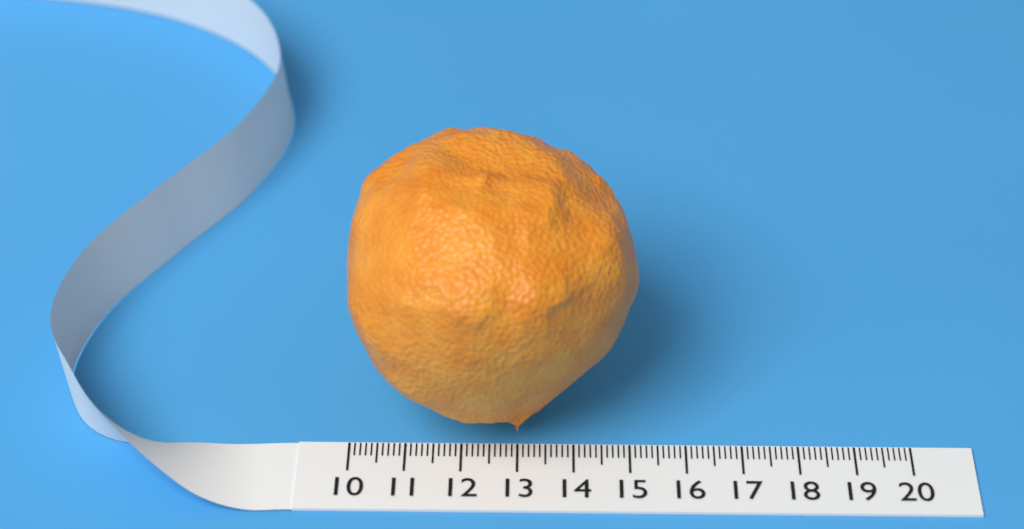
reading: 15.1 (no unit)
